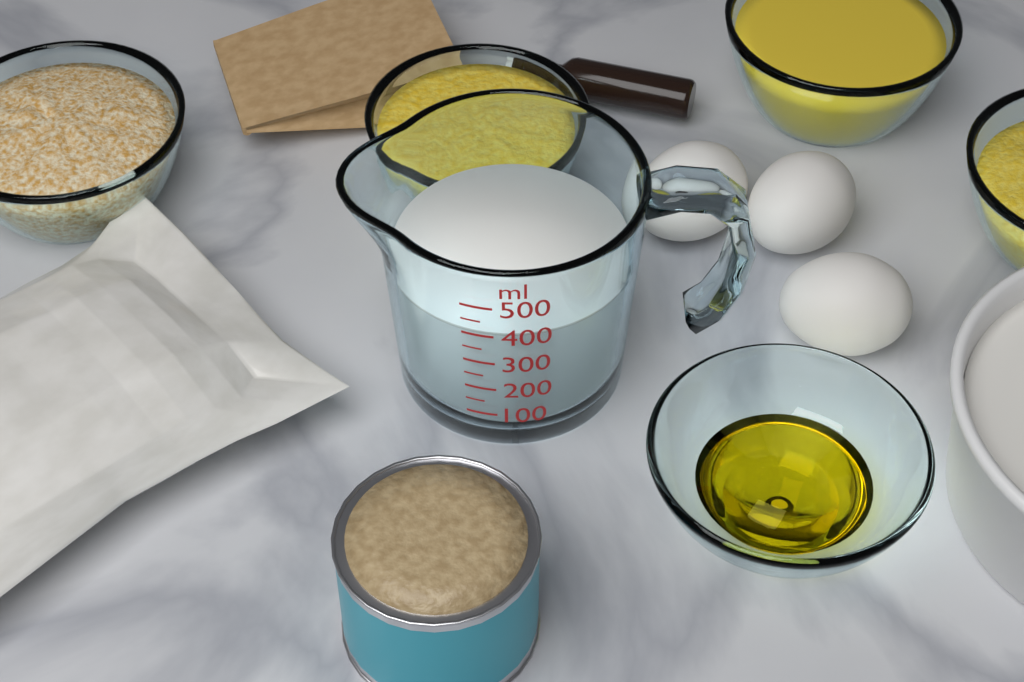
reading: 400 ml
